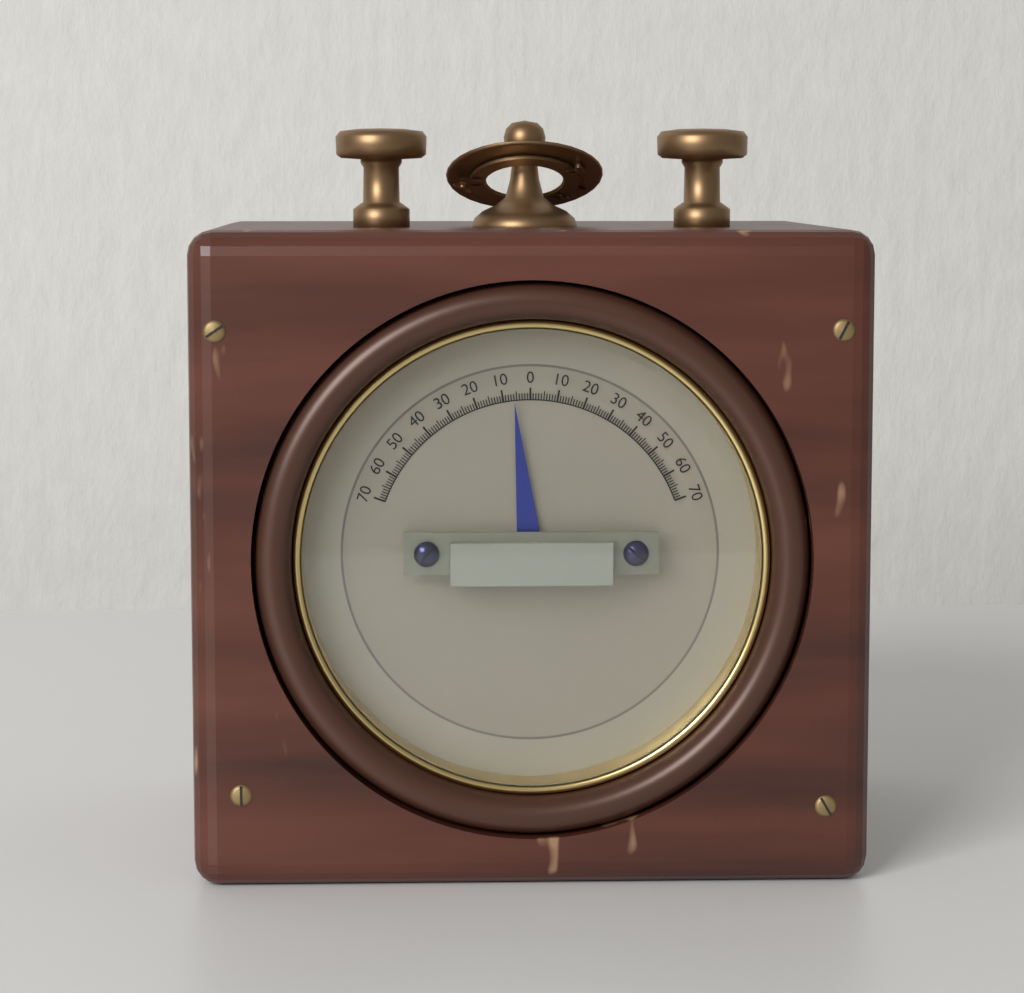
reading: -6 (no unit)
